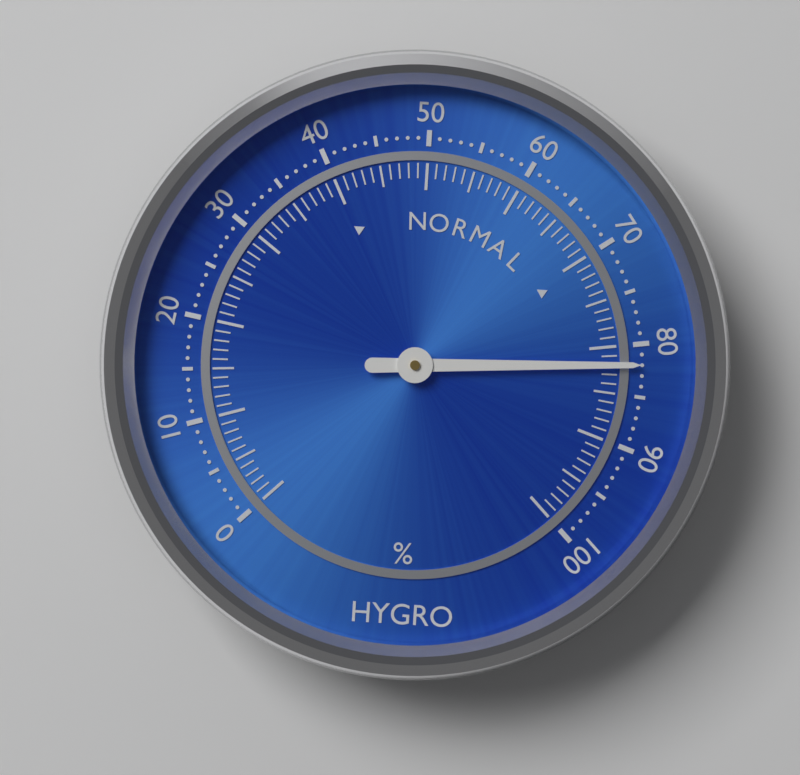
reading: 82 %
